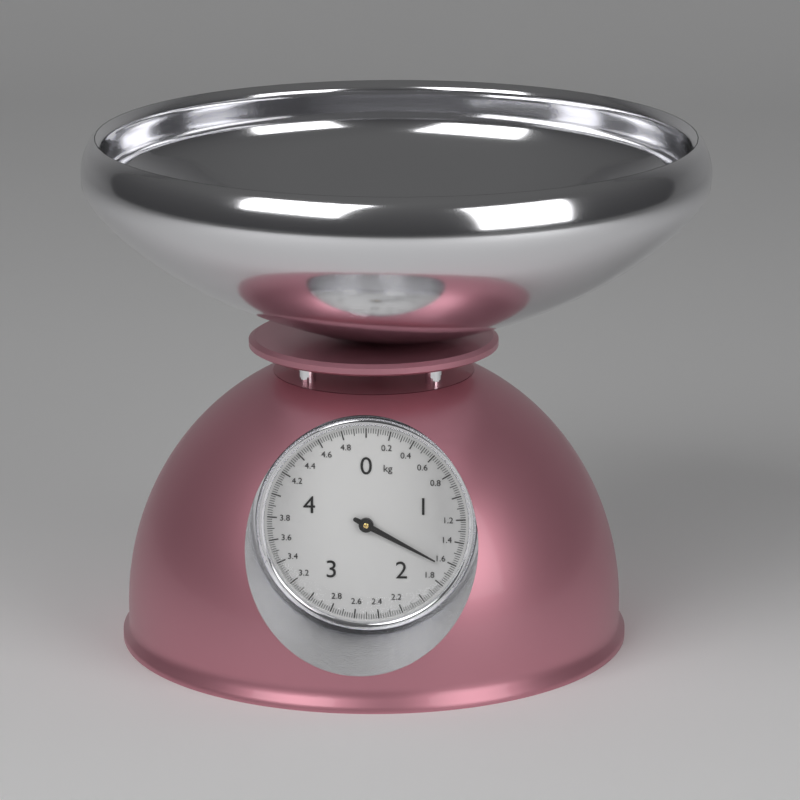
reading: 1.64 kg
